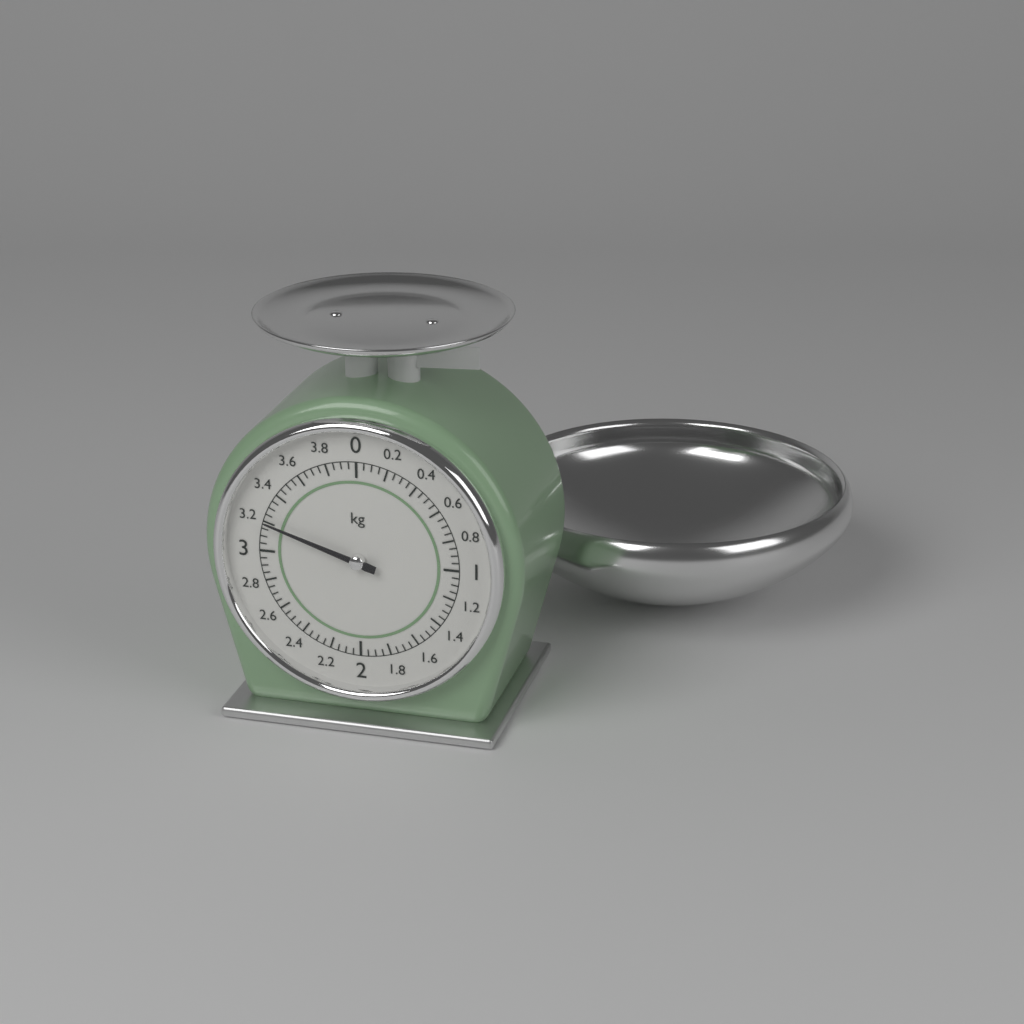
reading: 3.20 kg
